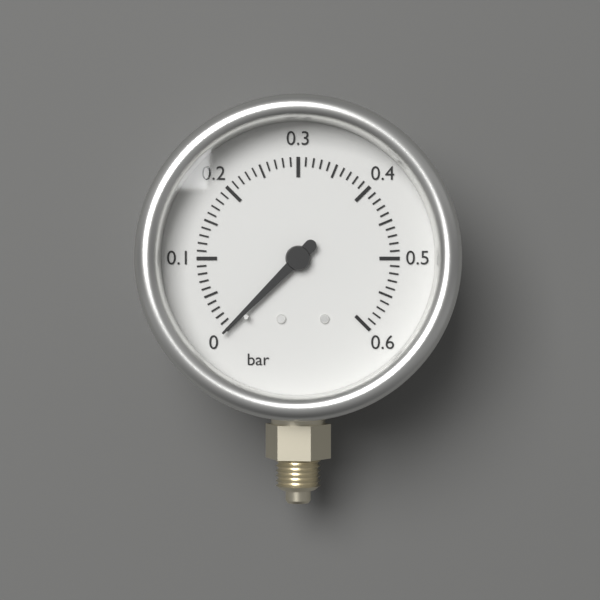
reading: 0.00 bar
